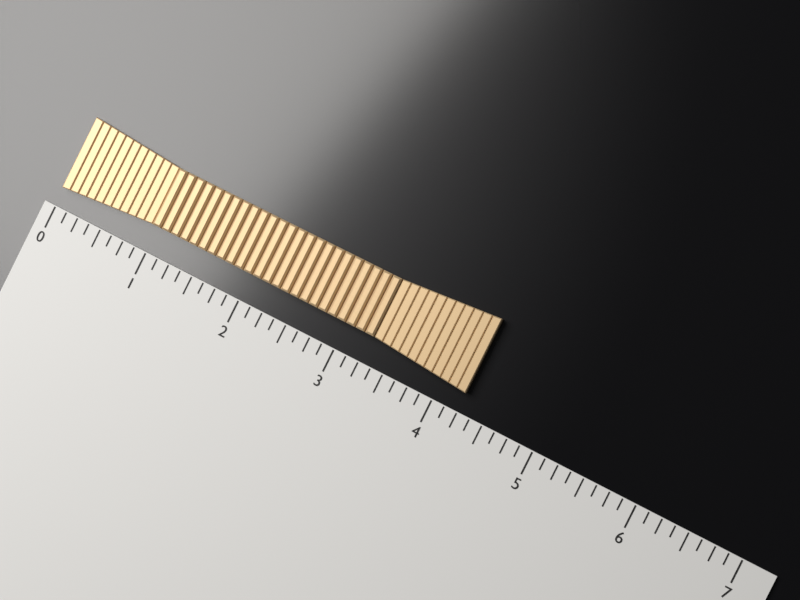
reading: 4.250 (no unit)
